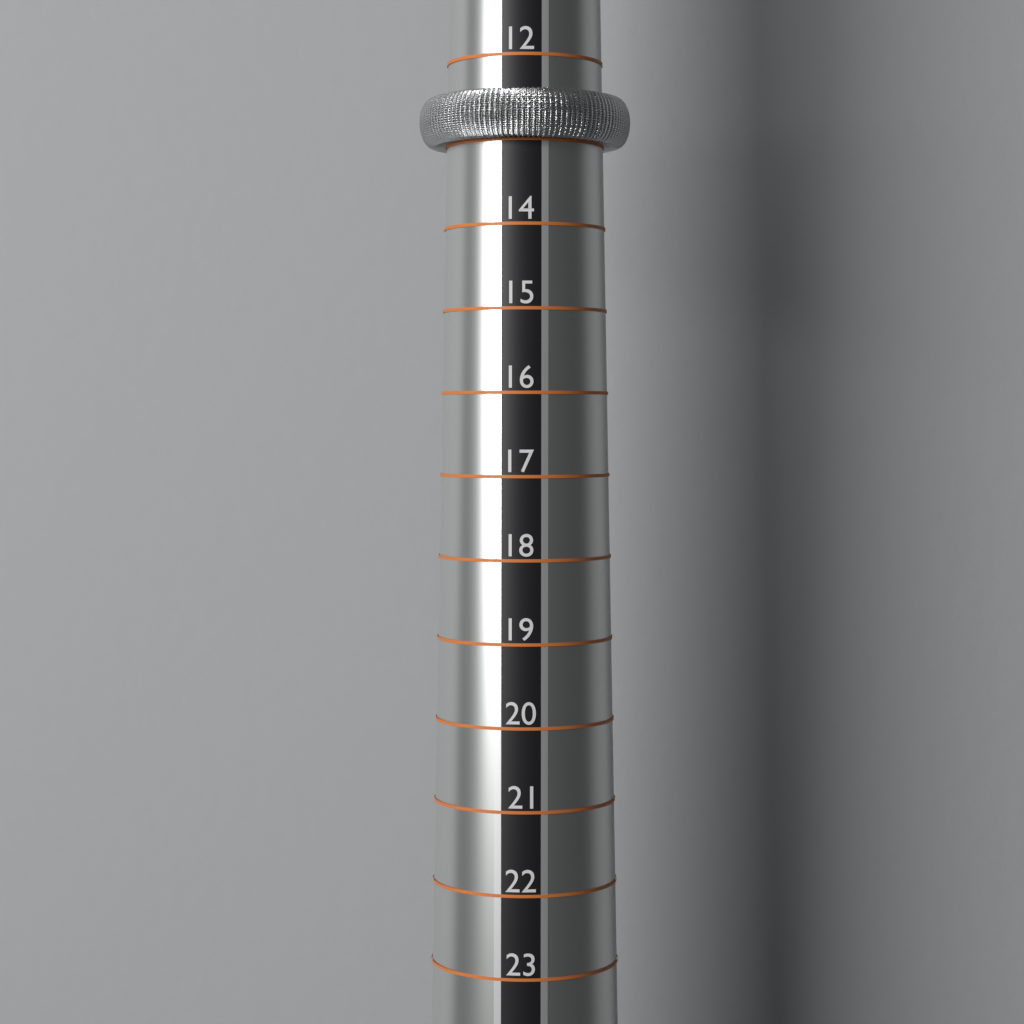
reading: 13 (no unit)
